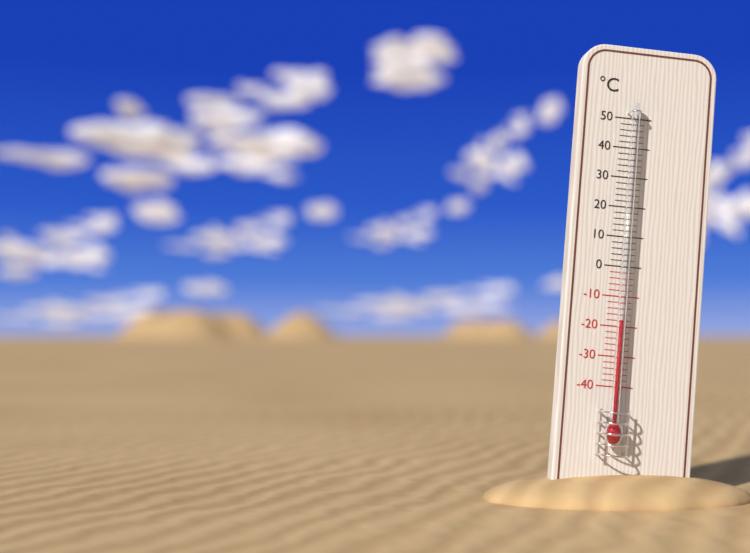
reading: -18 °C
